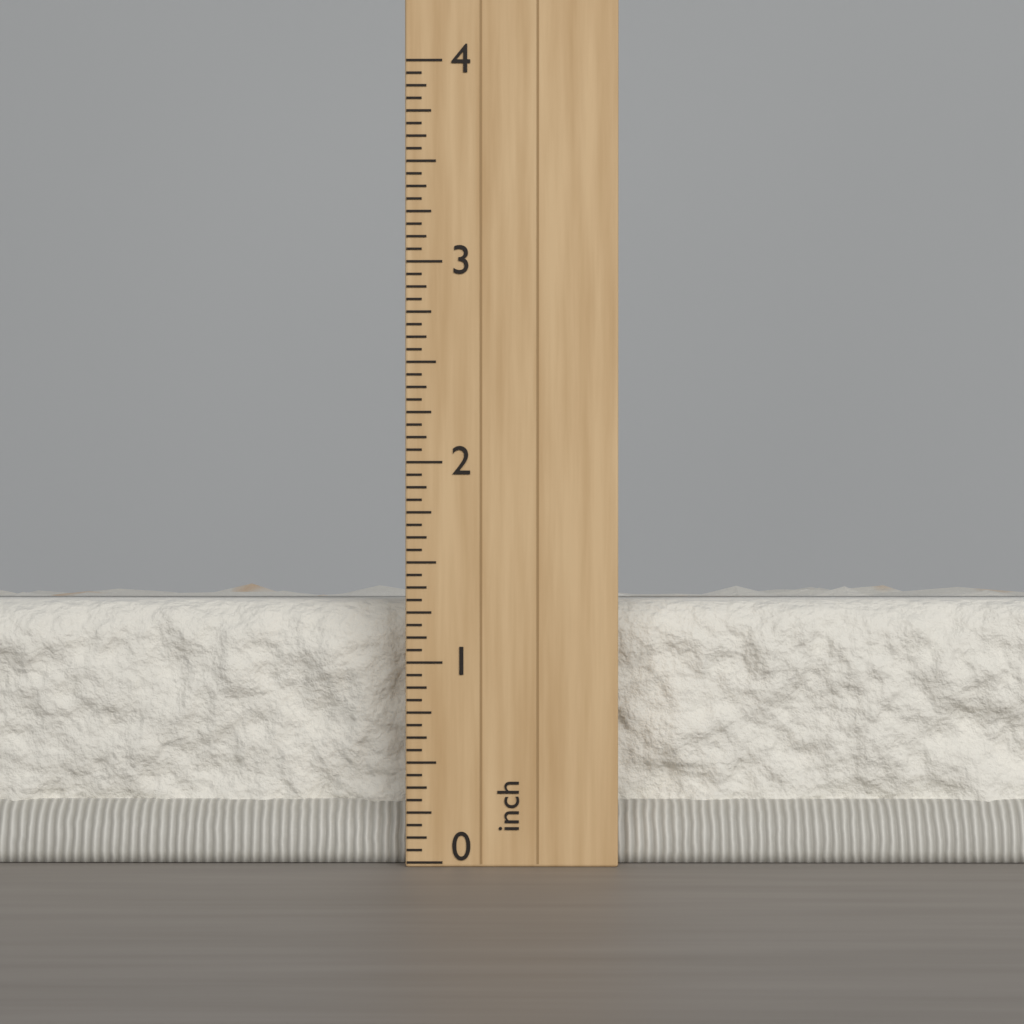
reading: 1.3125 inch
